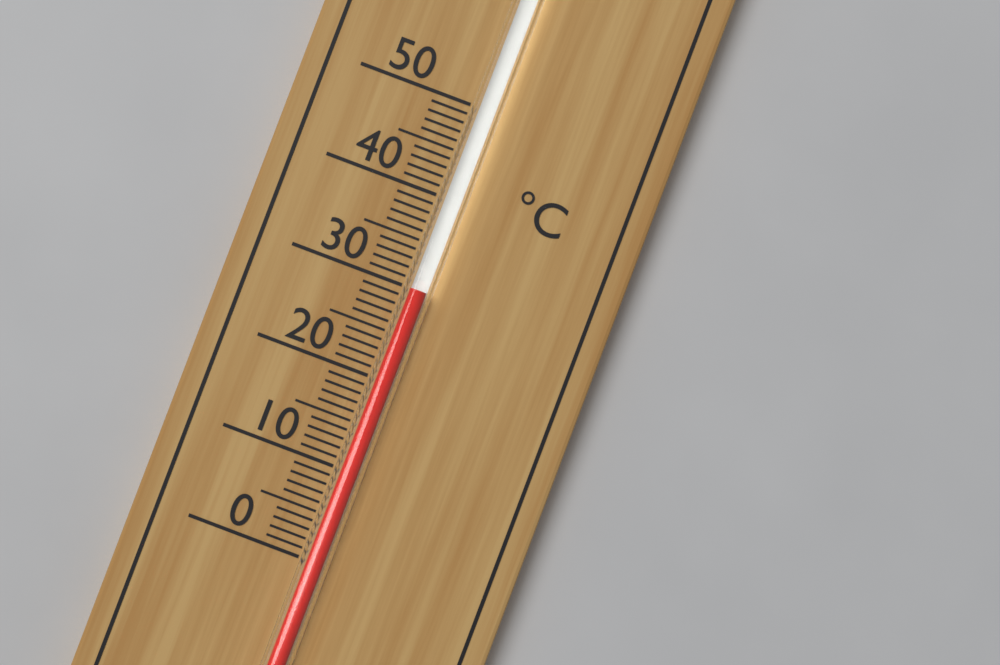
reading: 30 °C
